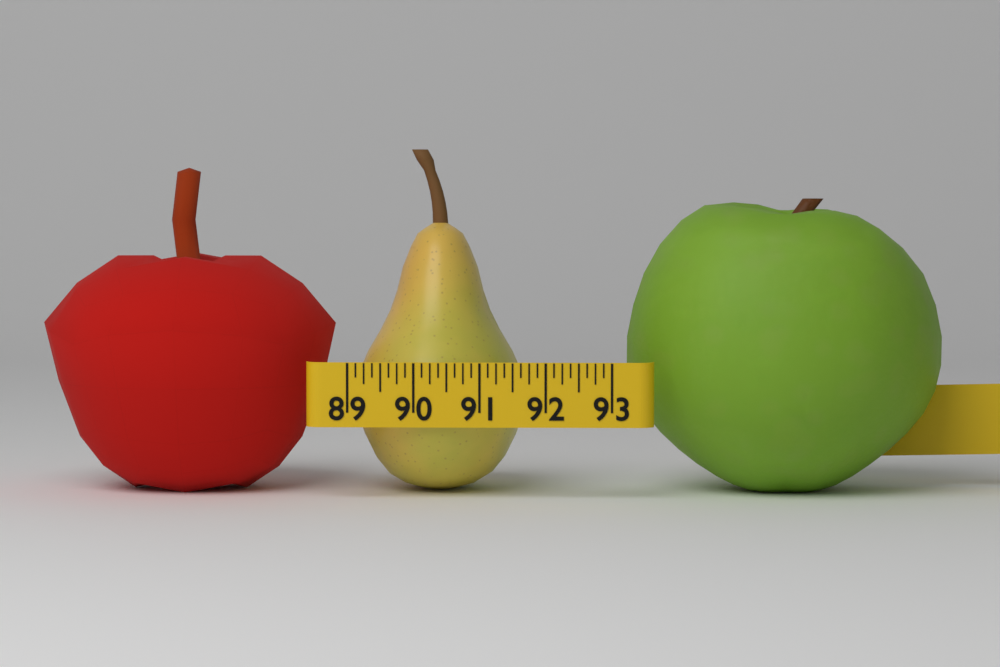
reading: 91.625 (no unit)
